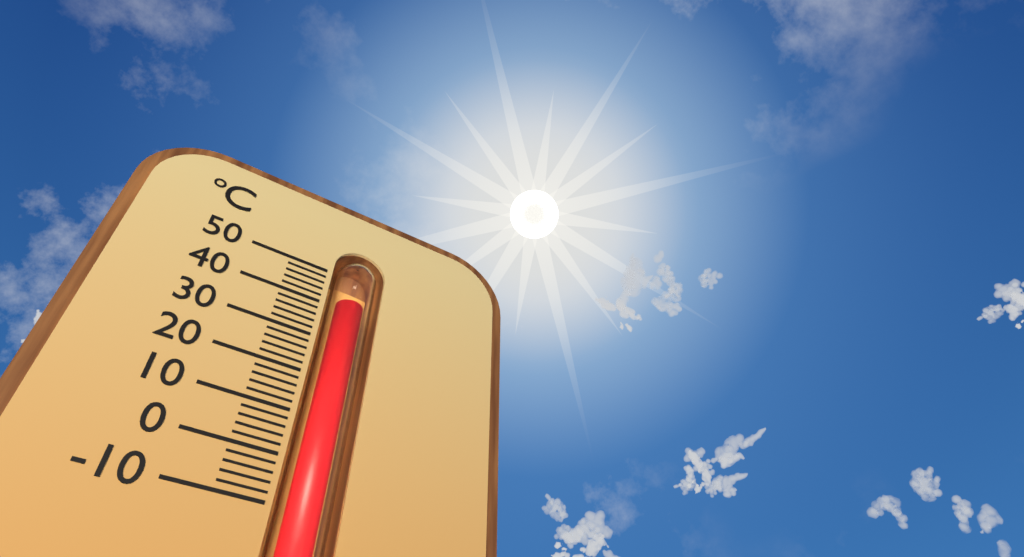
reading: 44 °C
